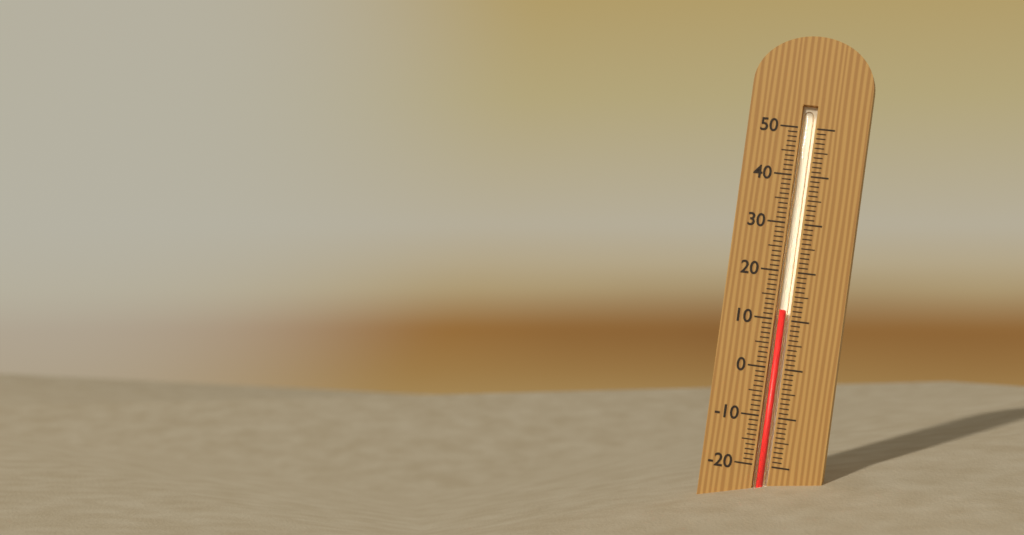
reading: 12 (no unit)
